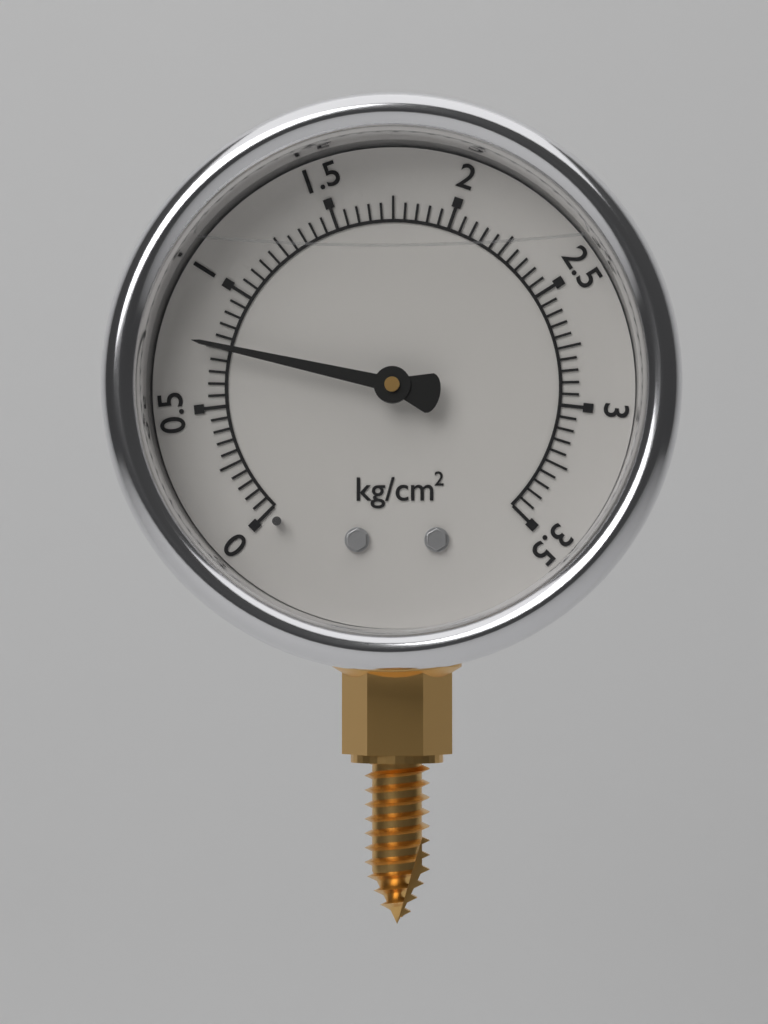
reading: 0.75 kg/cm²
